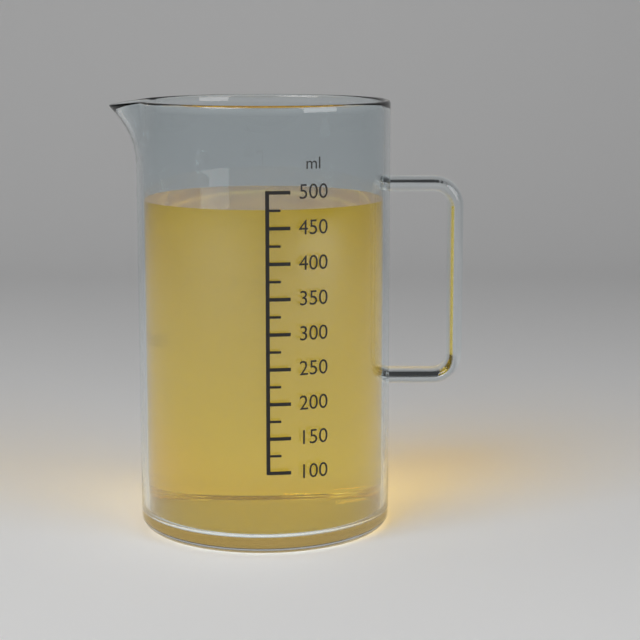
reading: 475 ml
